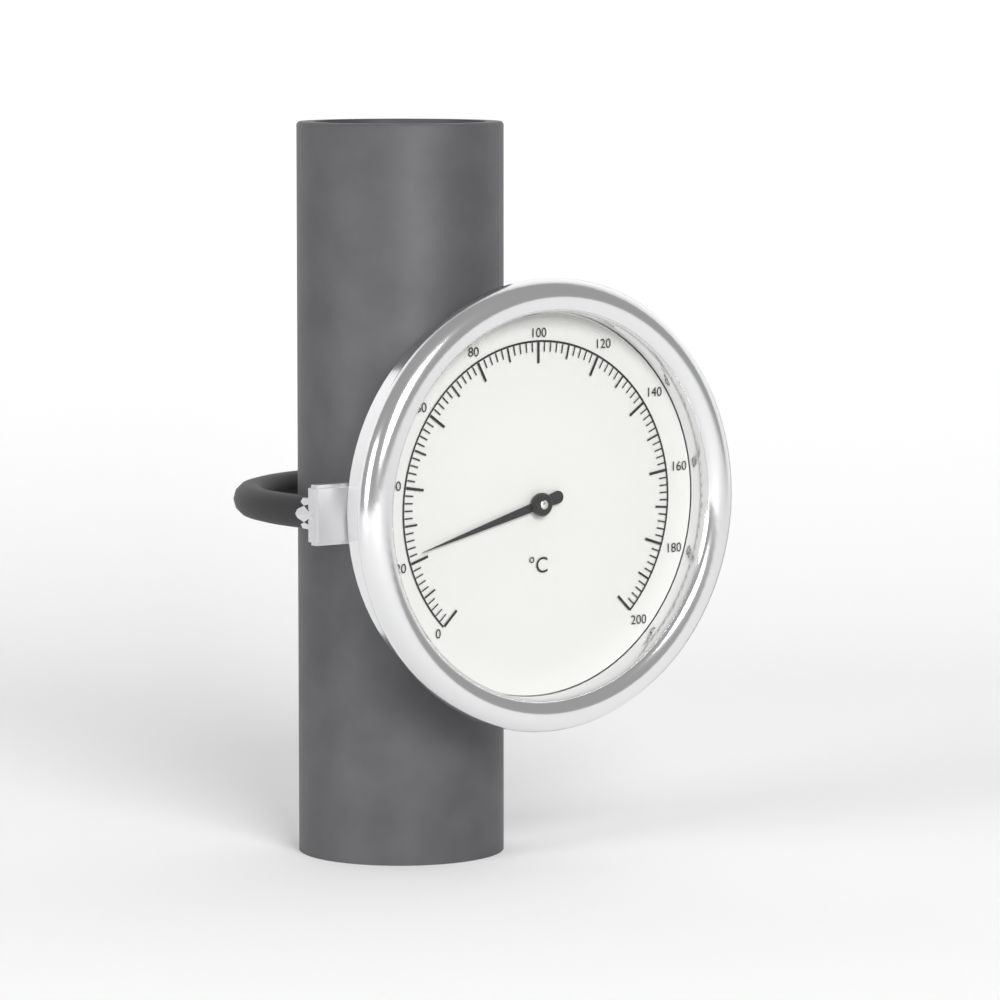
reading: 22 °C
